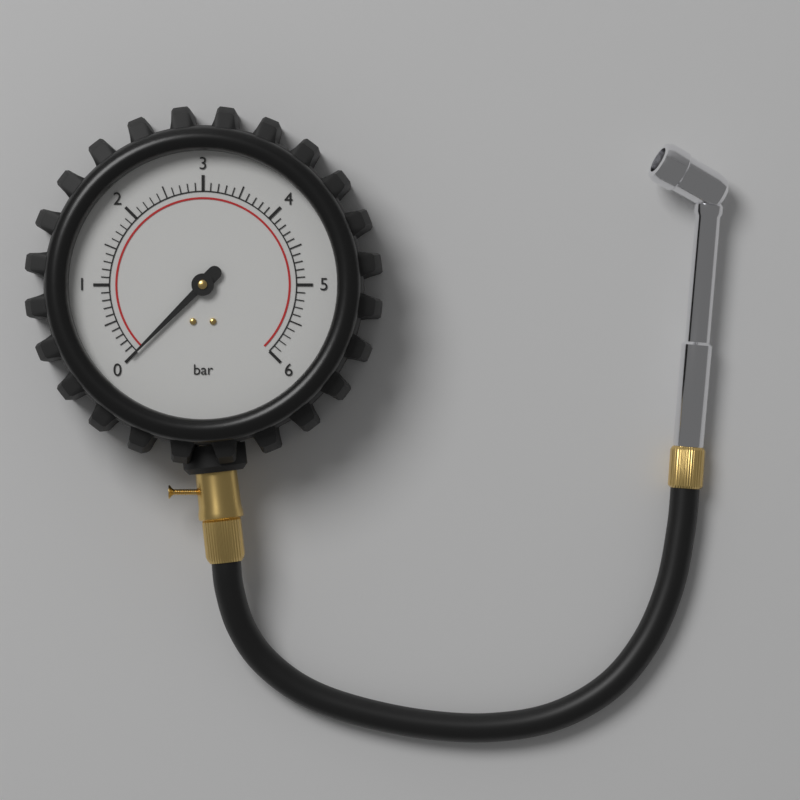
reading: 0.0 bar
